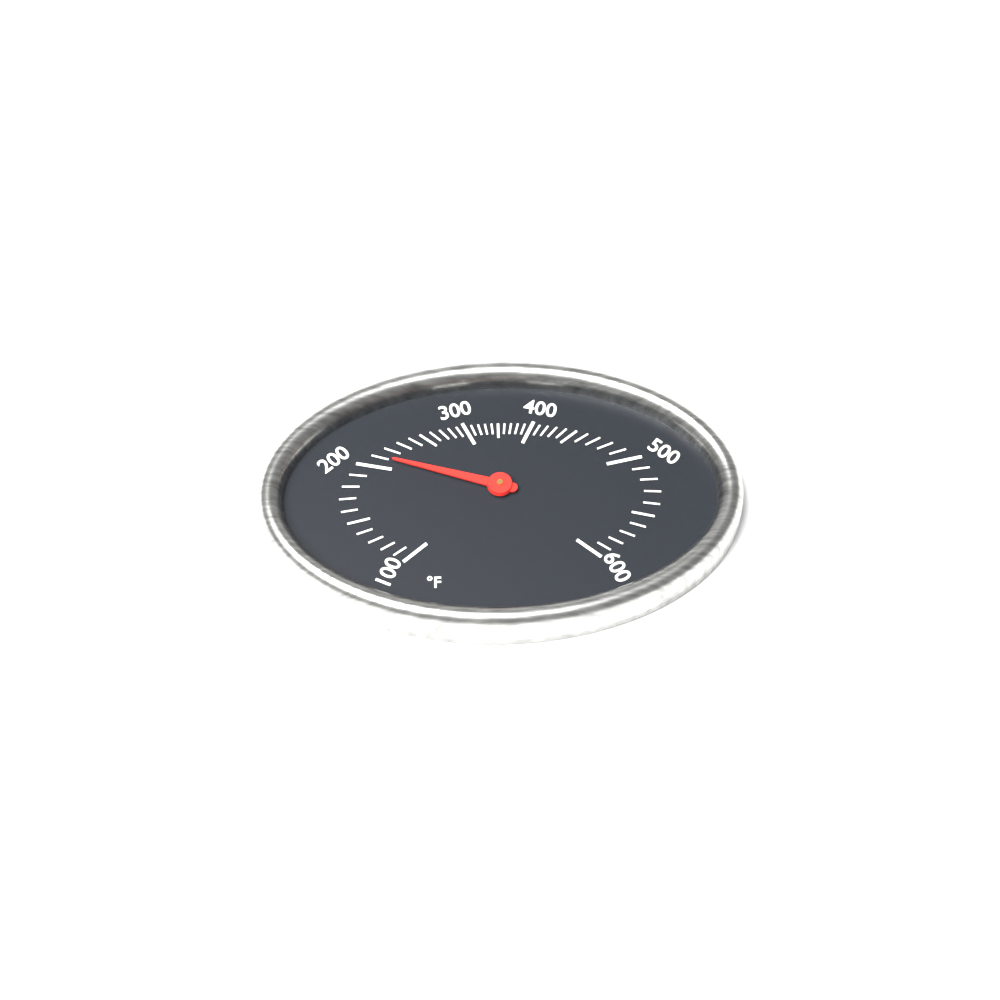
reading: 210 °F
